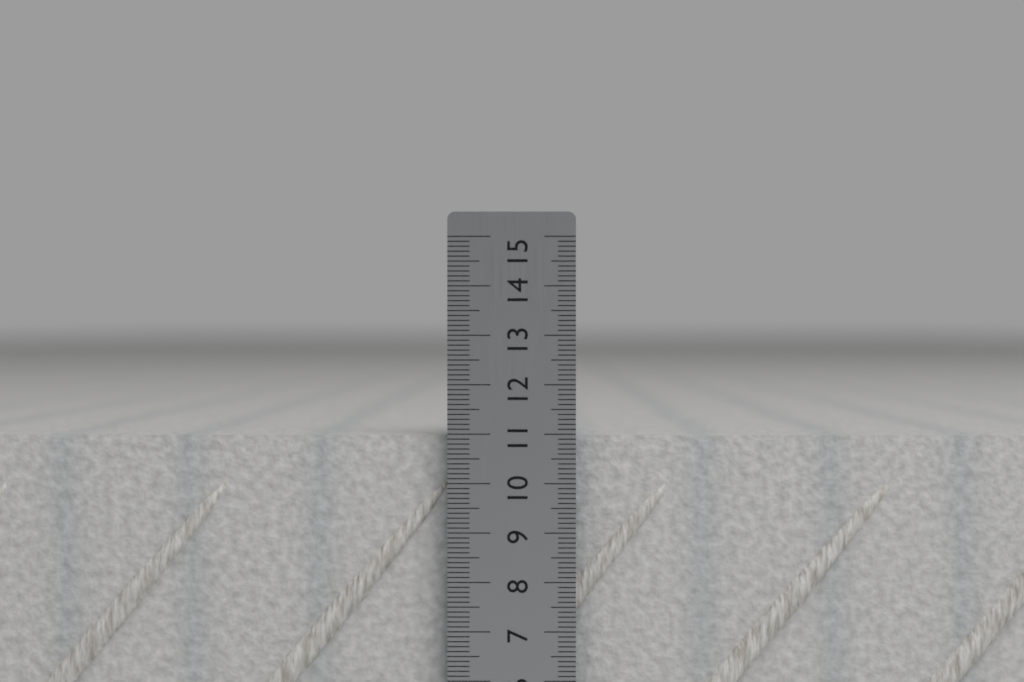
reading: 11.0 cm
